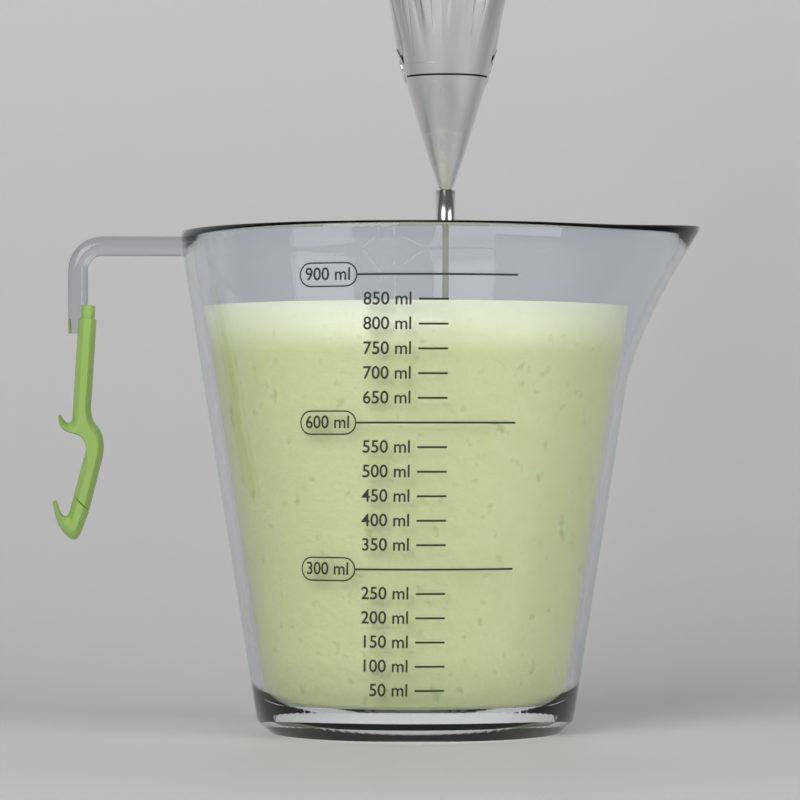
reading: 850 ml
